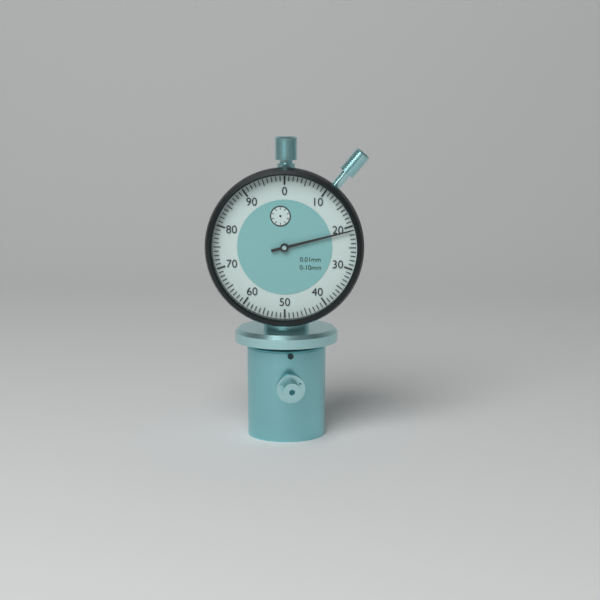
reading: 0.21 mm
